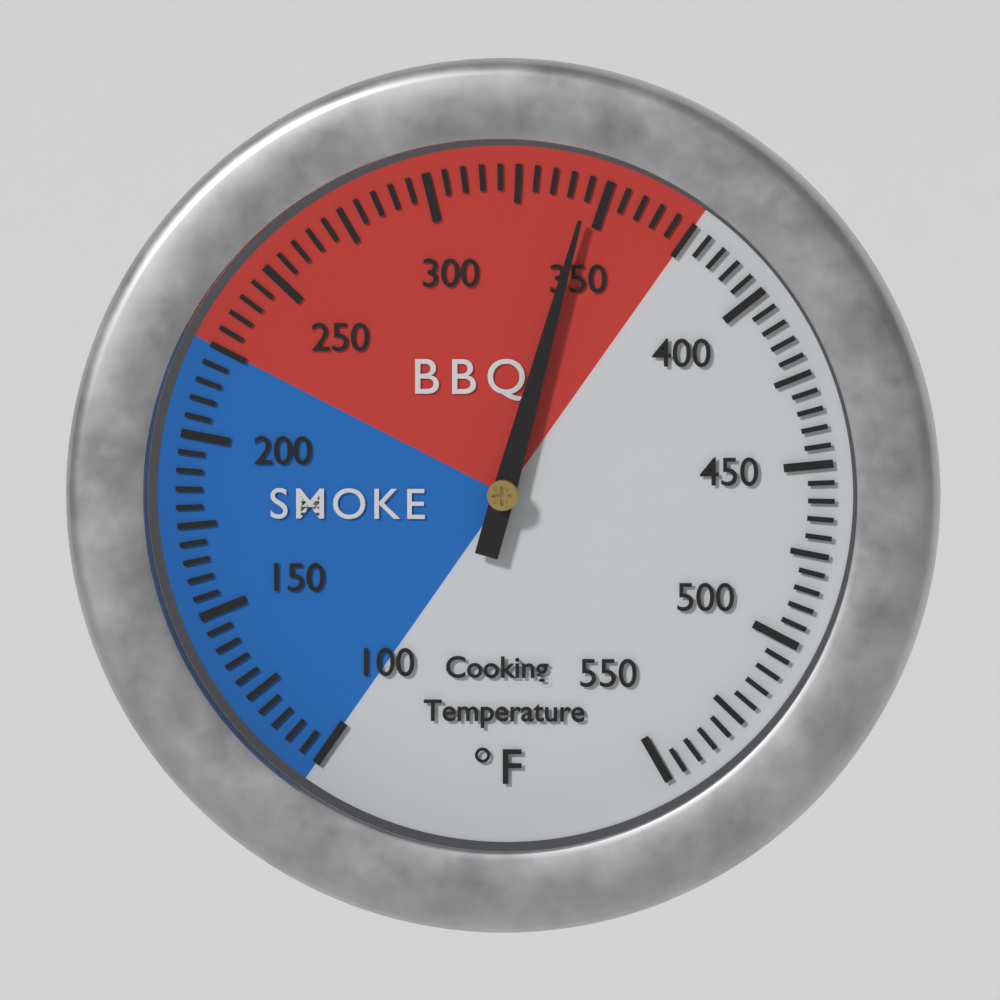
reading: 345 °F
